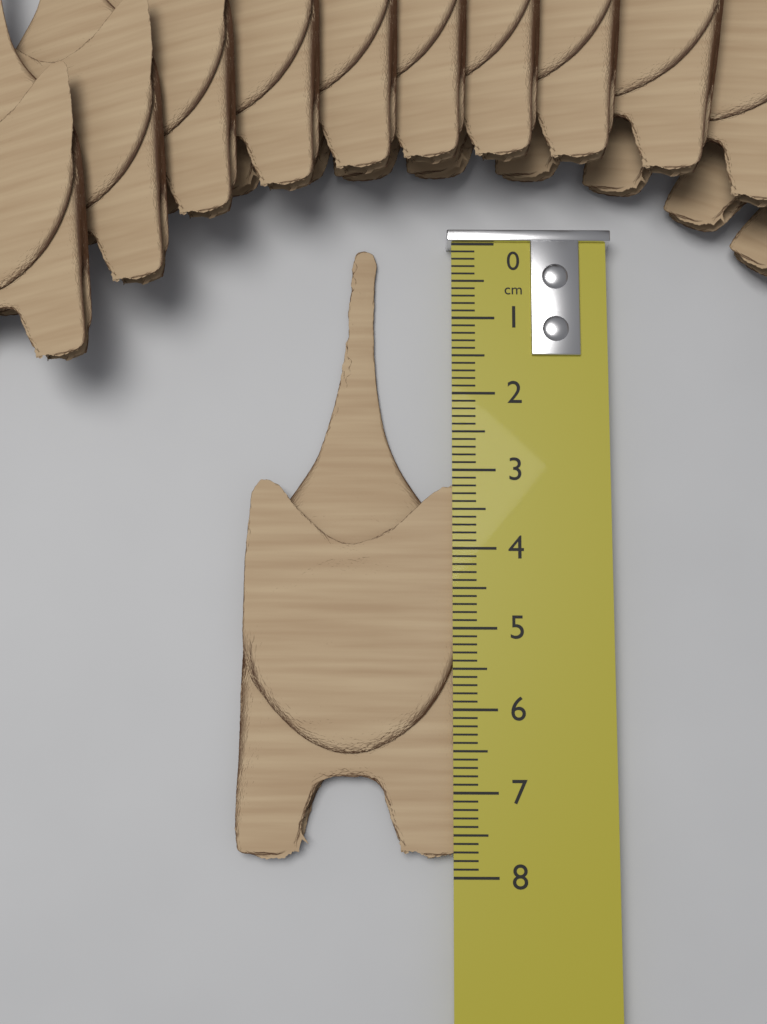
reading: 7.8 cm
